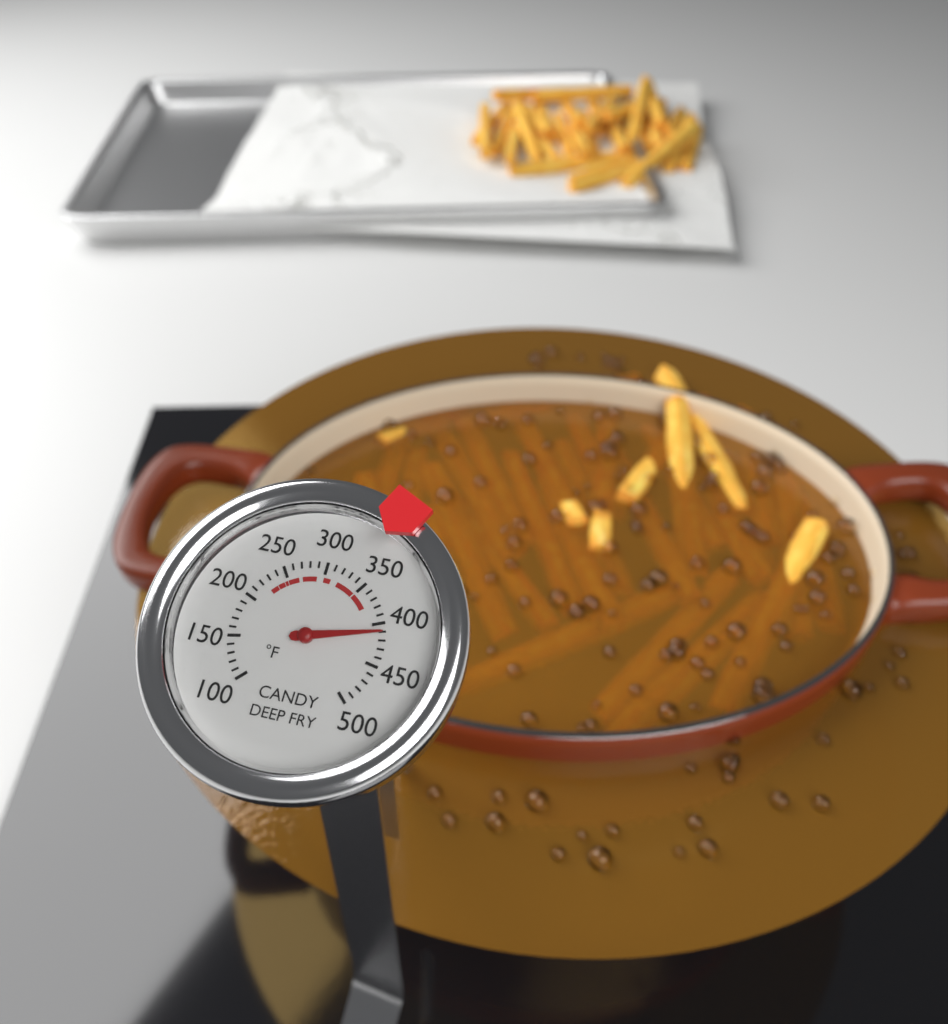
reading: 410 °F
